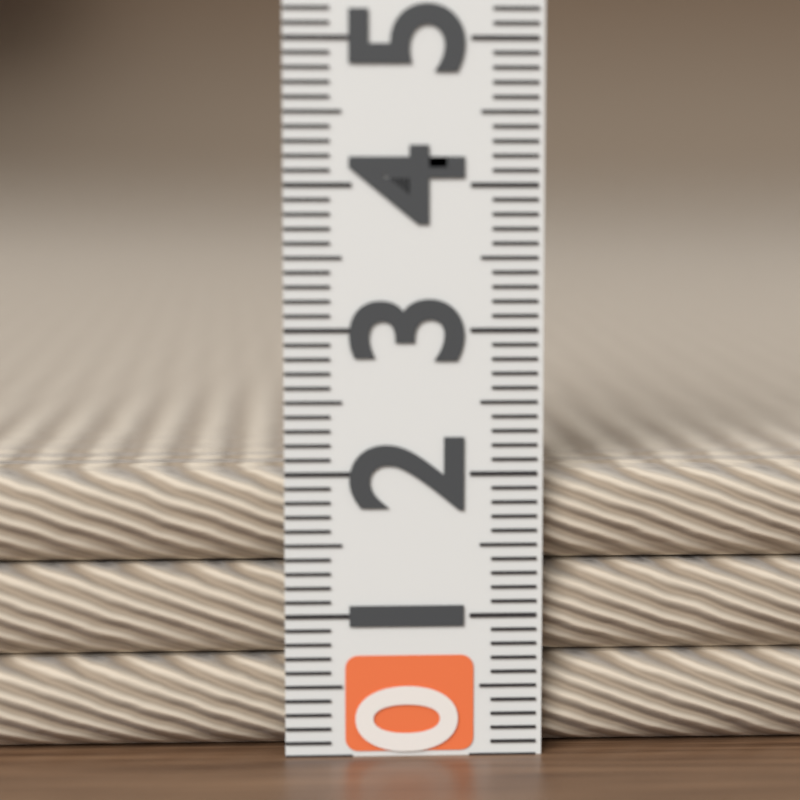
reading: 2.0 (no unit)
